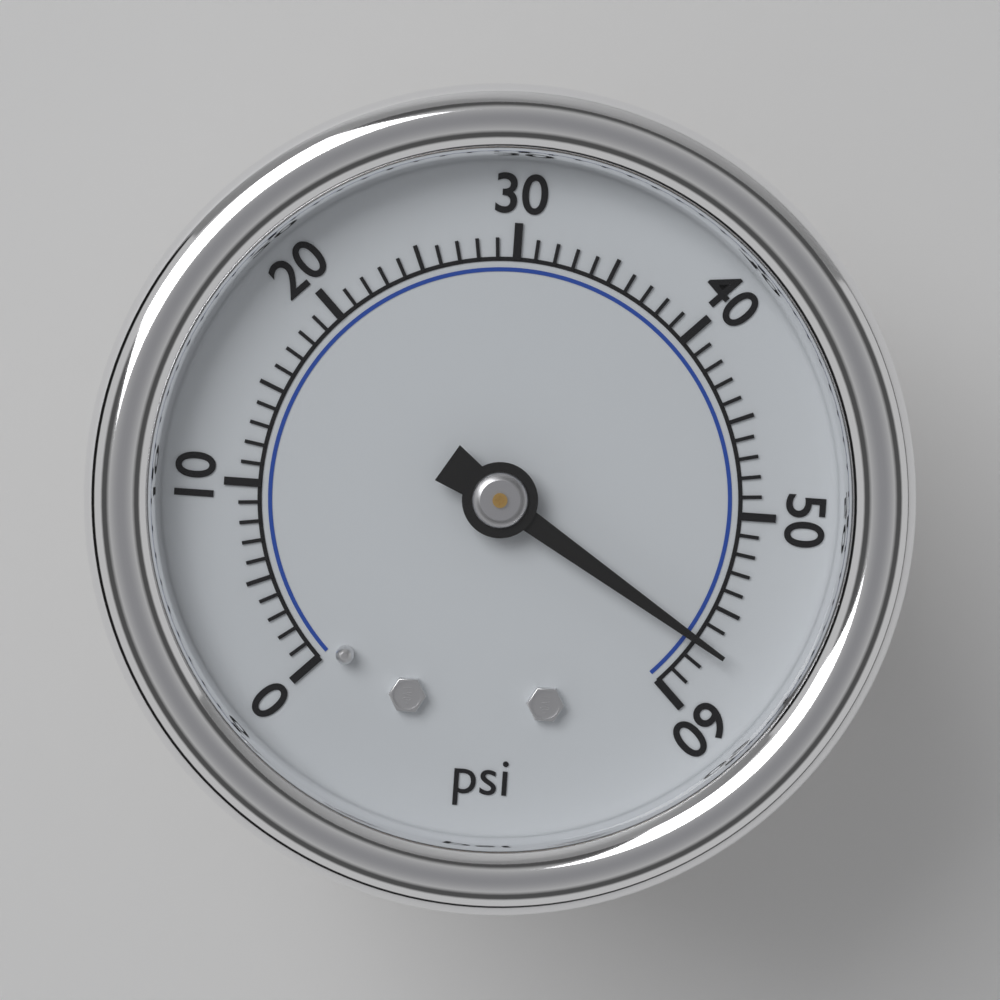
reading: 57 psi
